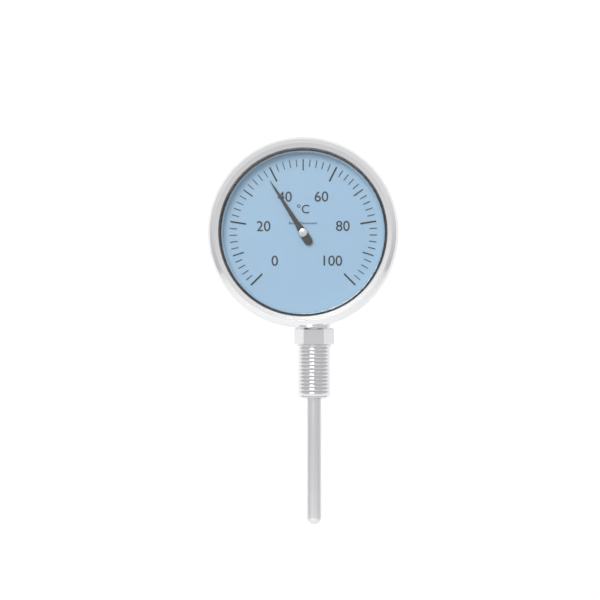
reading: 38 °C
